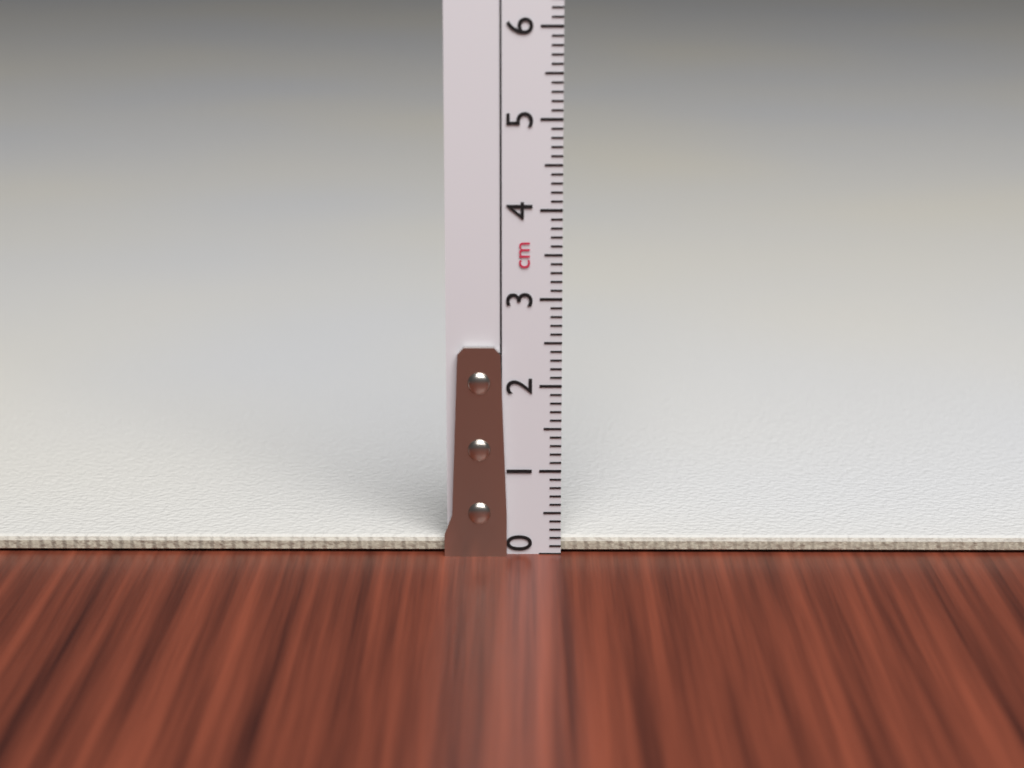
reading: 0.2 cm
